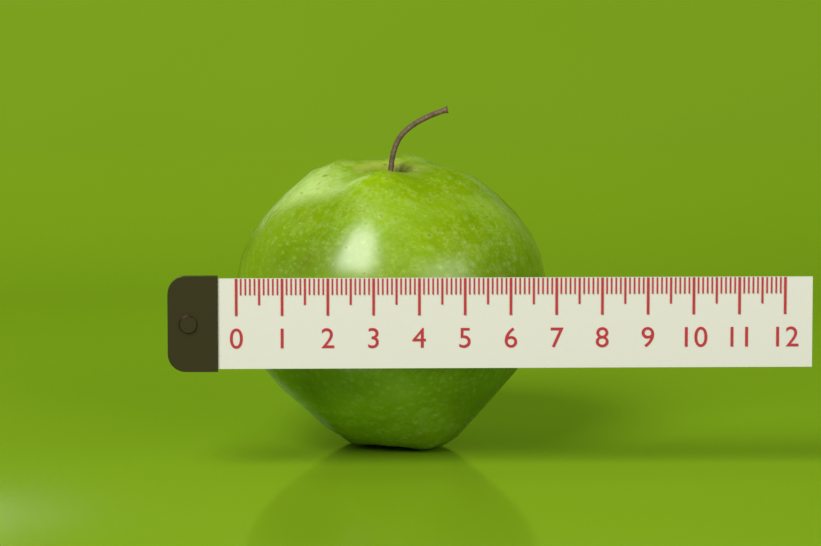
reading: 6.9 (no unit)
